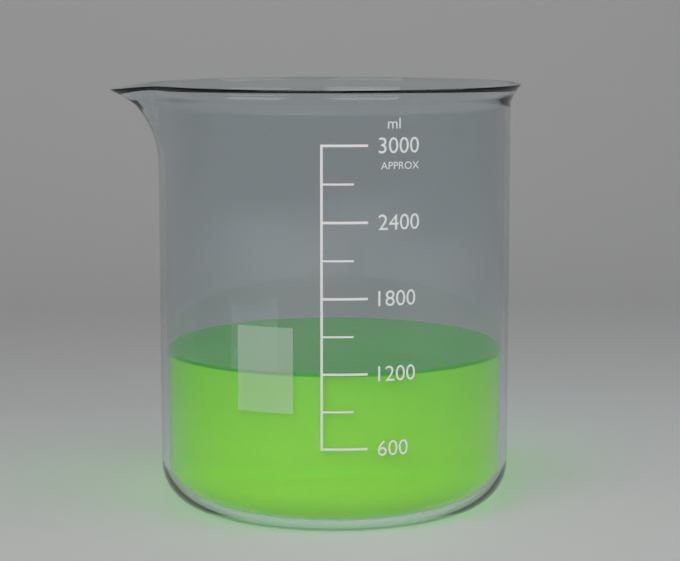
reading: 1200 ml
